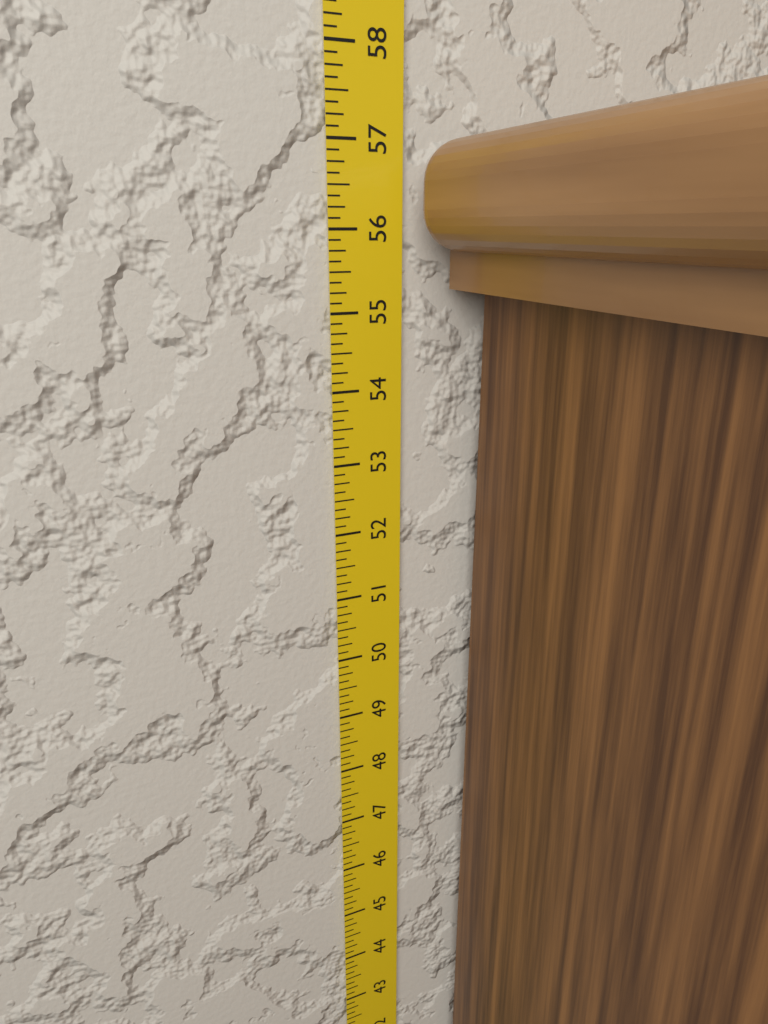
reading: 57.000 in
